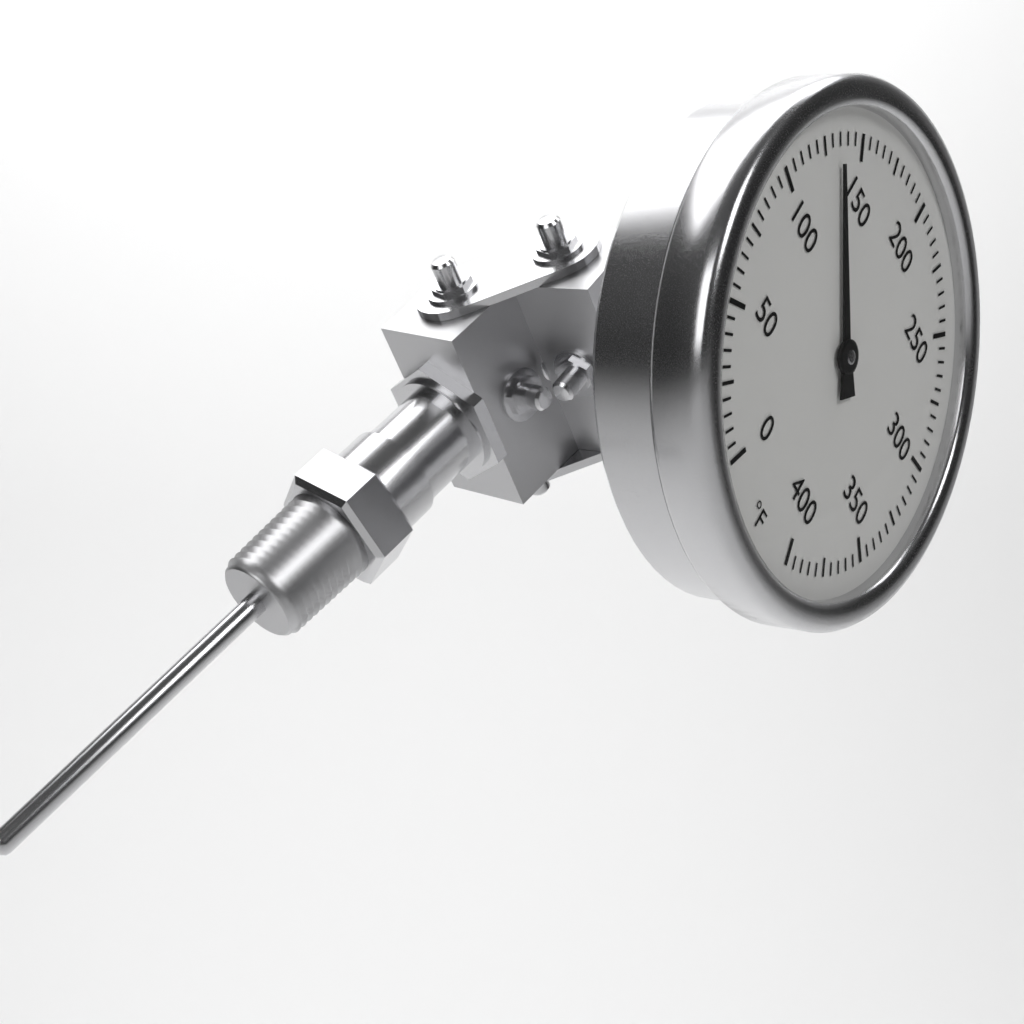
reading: 135 °F
